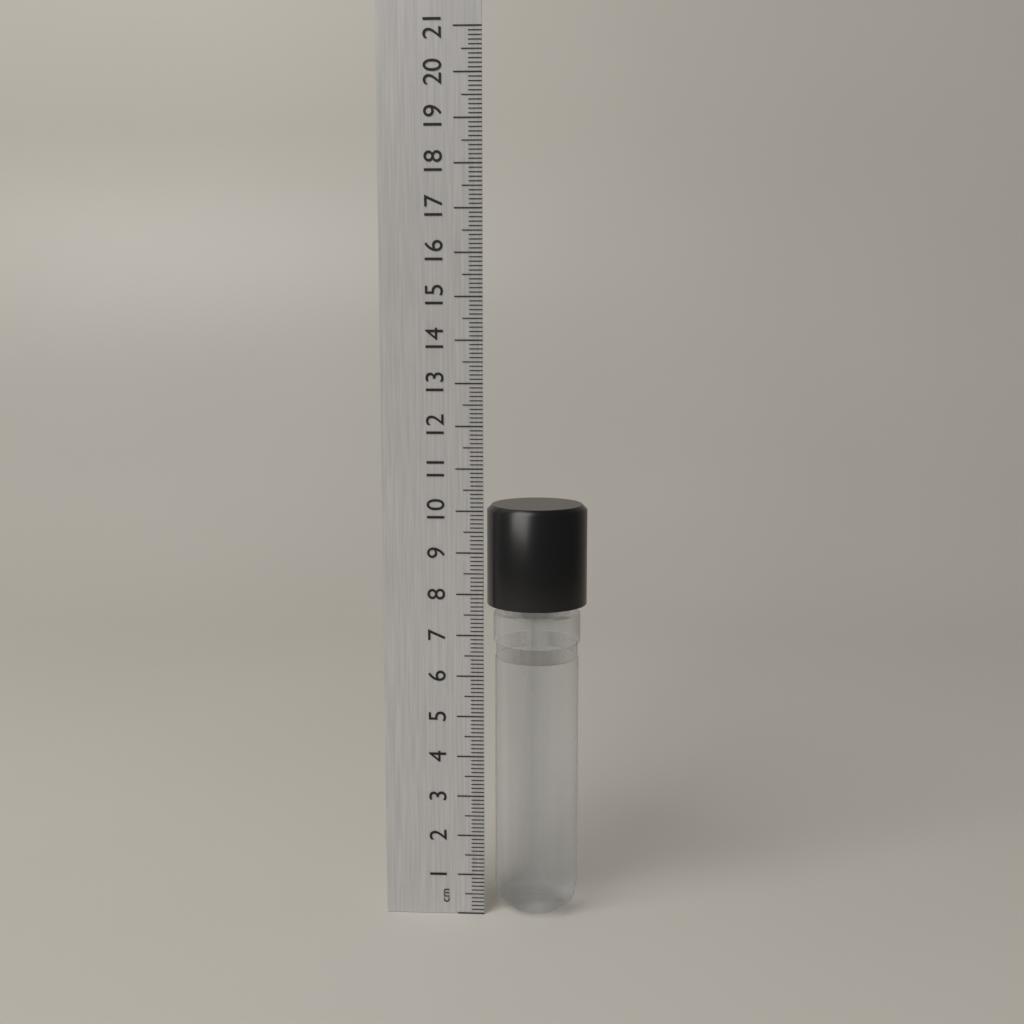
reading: 10.1 cm
